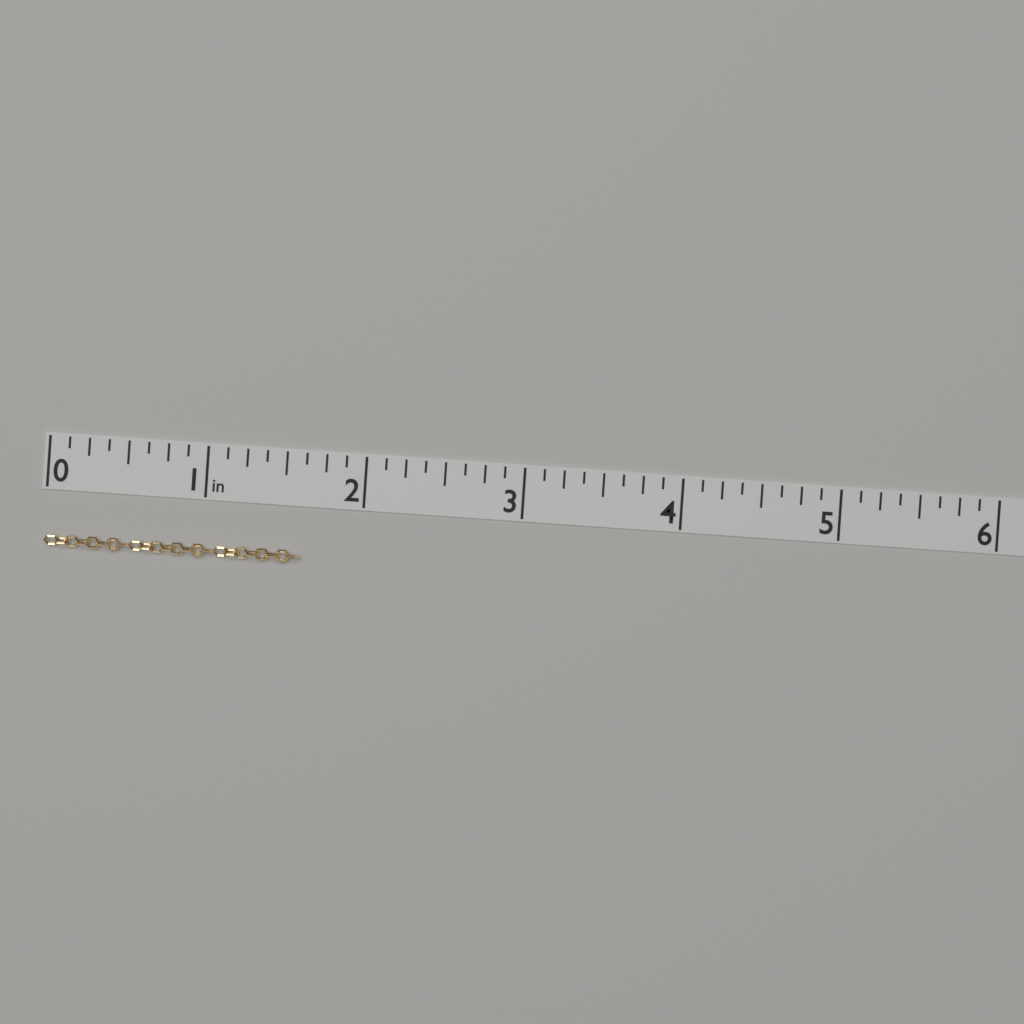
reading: 1.625 in
